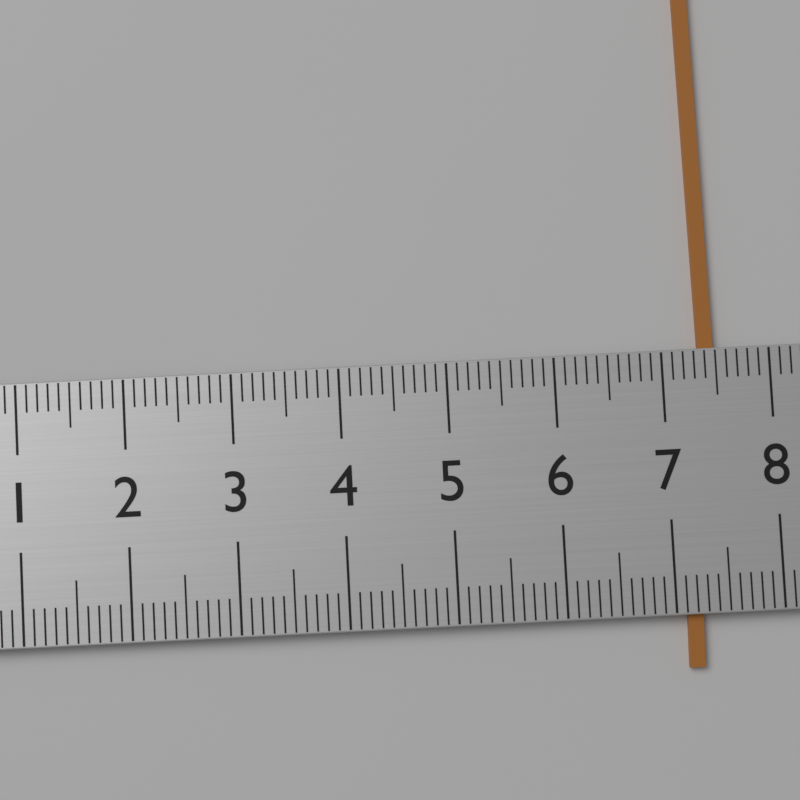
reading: 7.5 (no unit)
